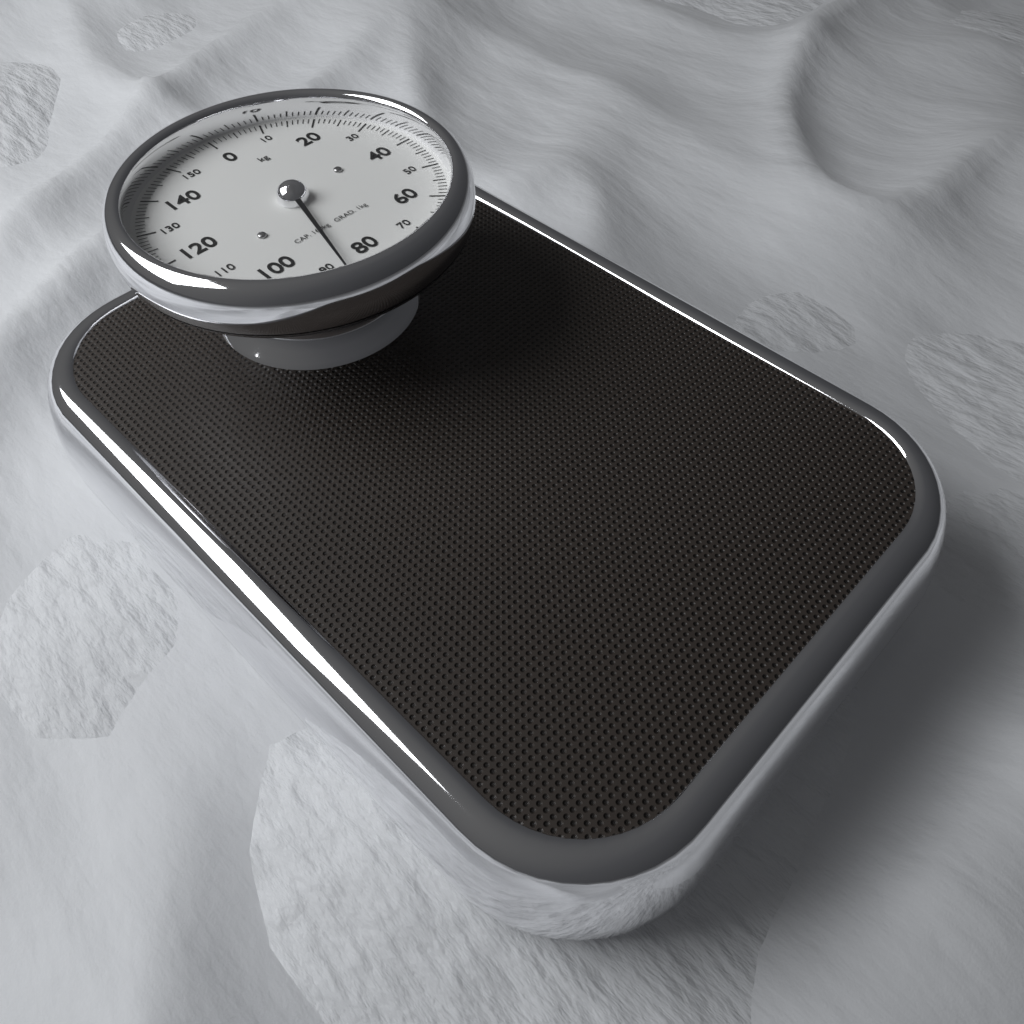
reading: 87 kg
